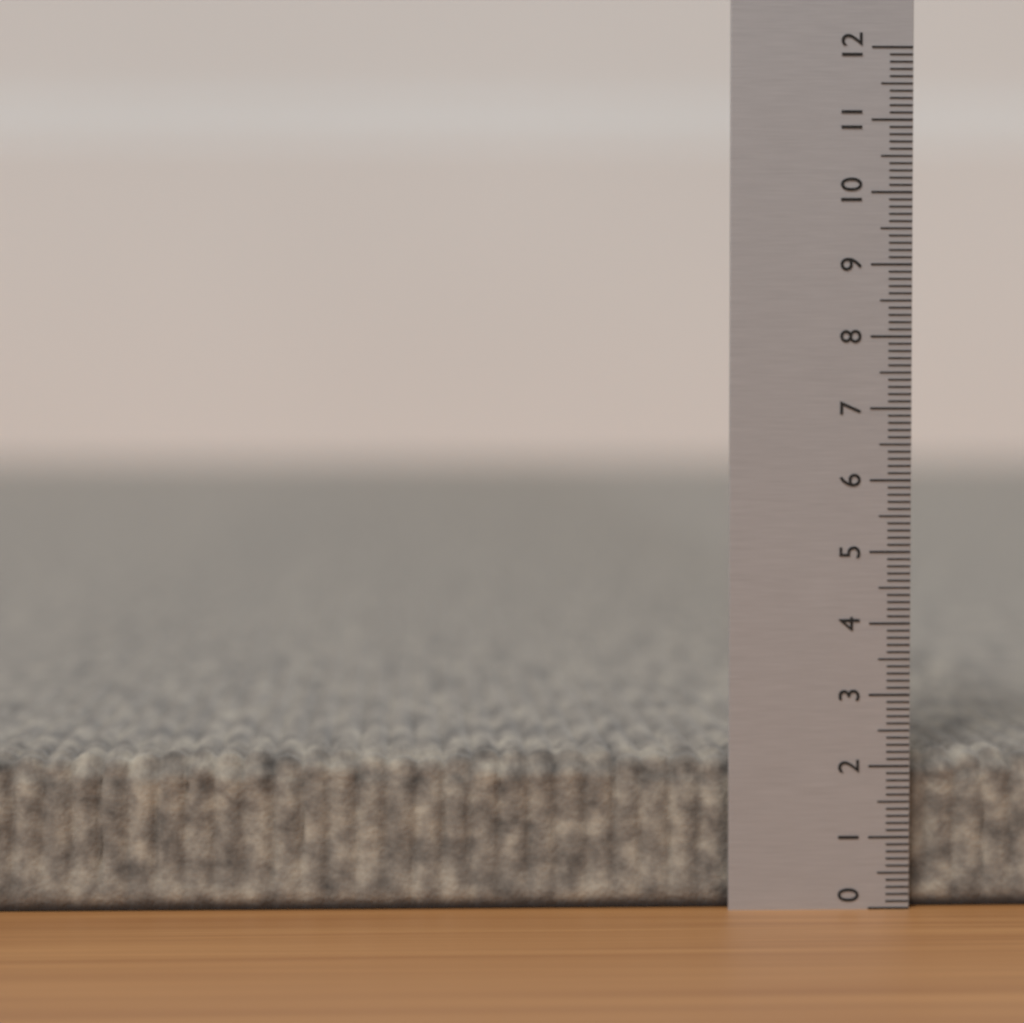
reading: 2.2 (no unit)
